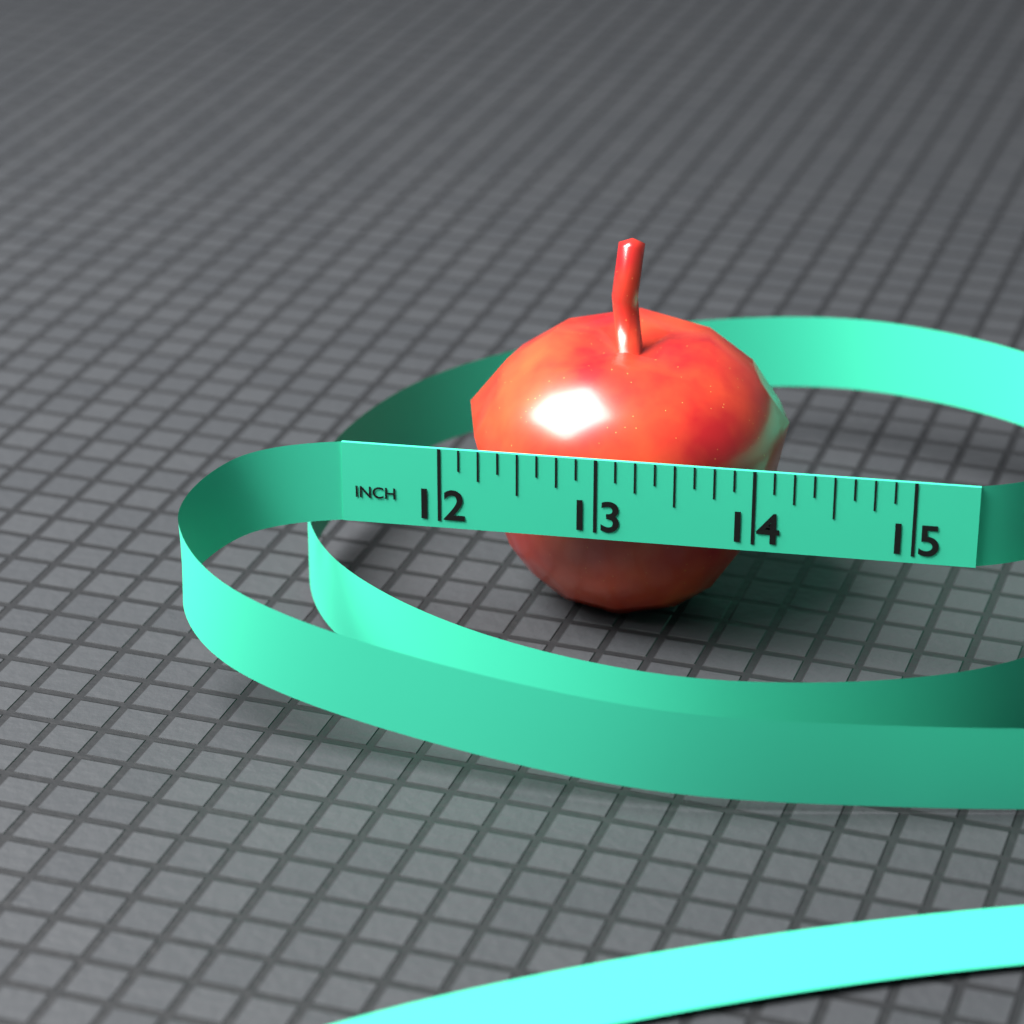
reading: 14.125 in
